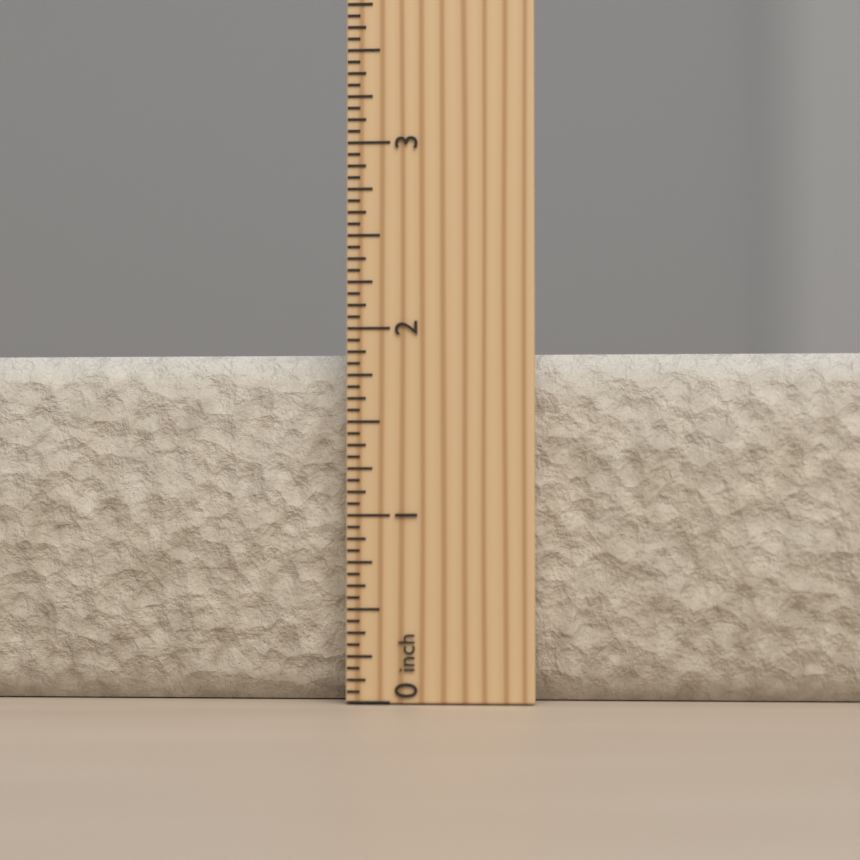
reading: 1.8750 inch
